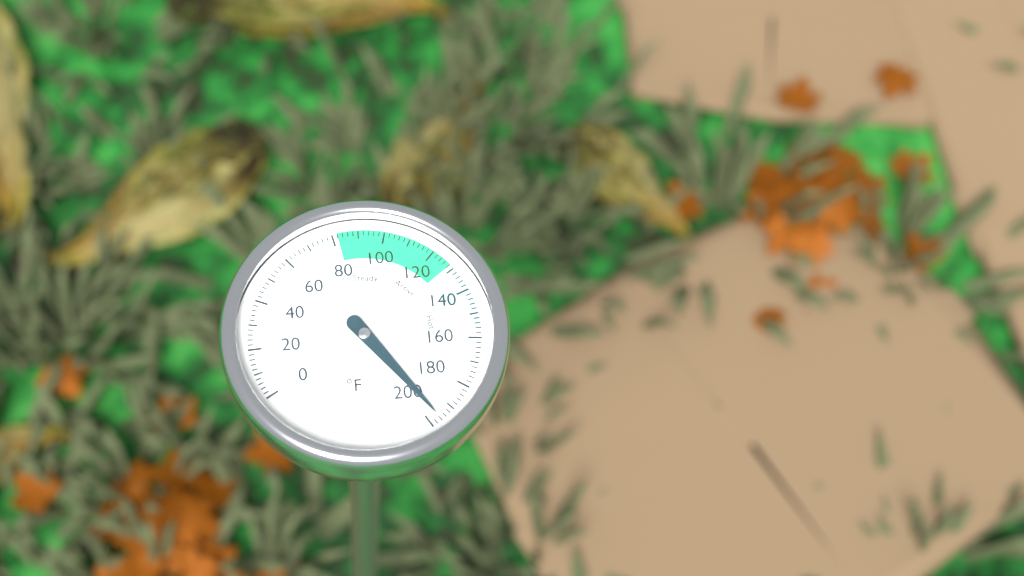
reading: 196 °F
